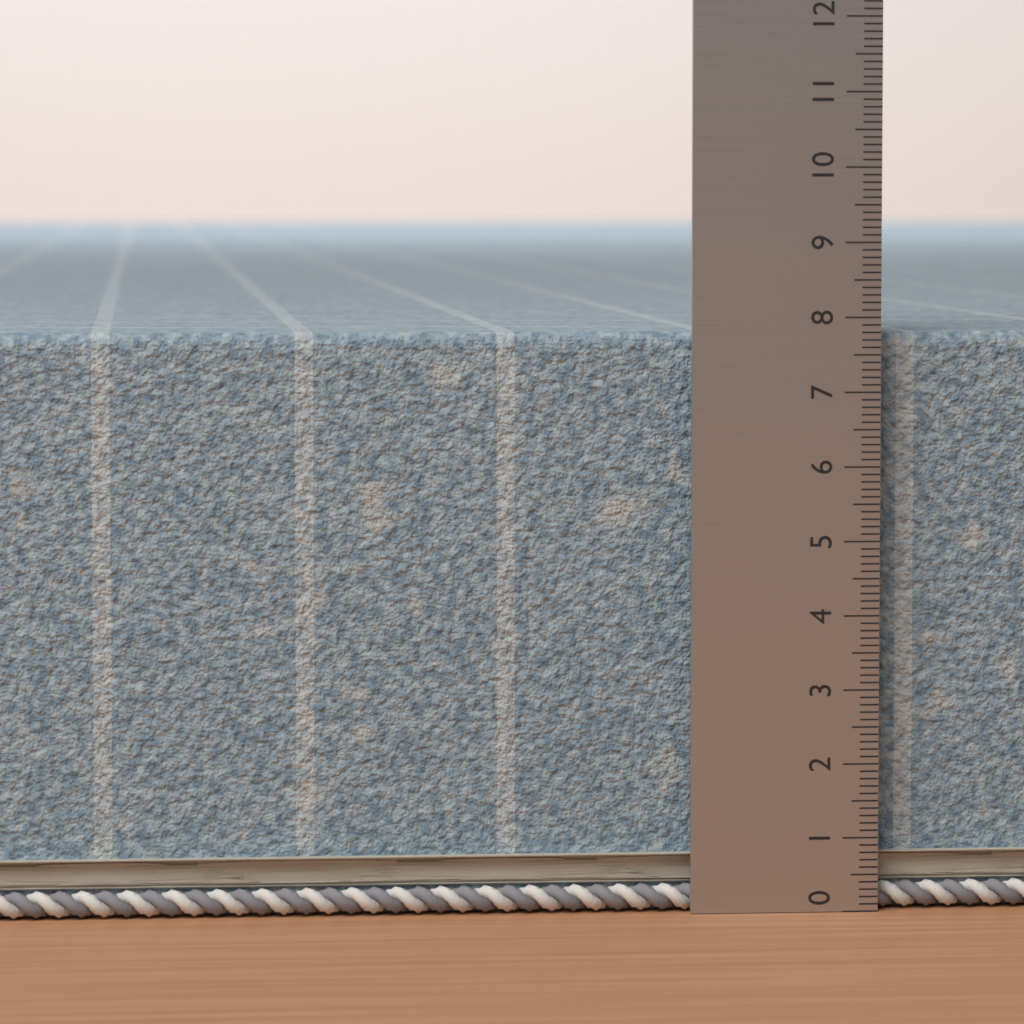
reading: 7.8 (no unit)
